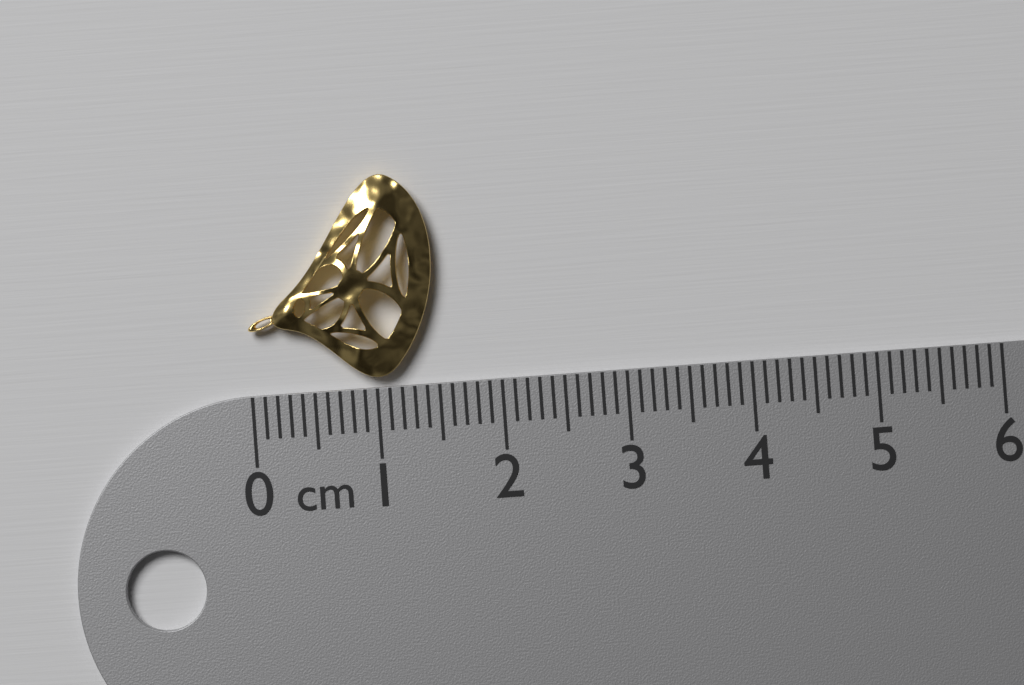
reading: 1.5 cm
